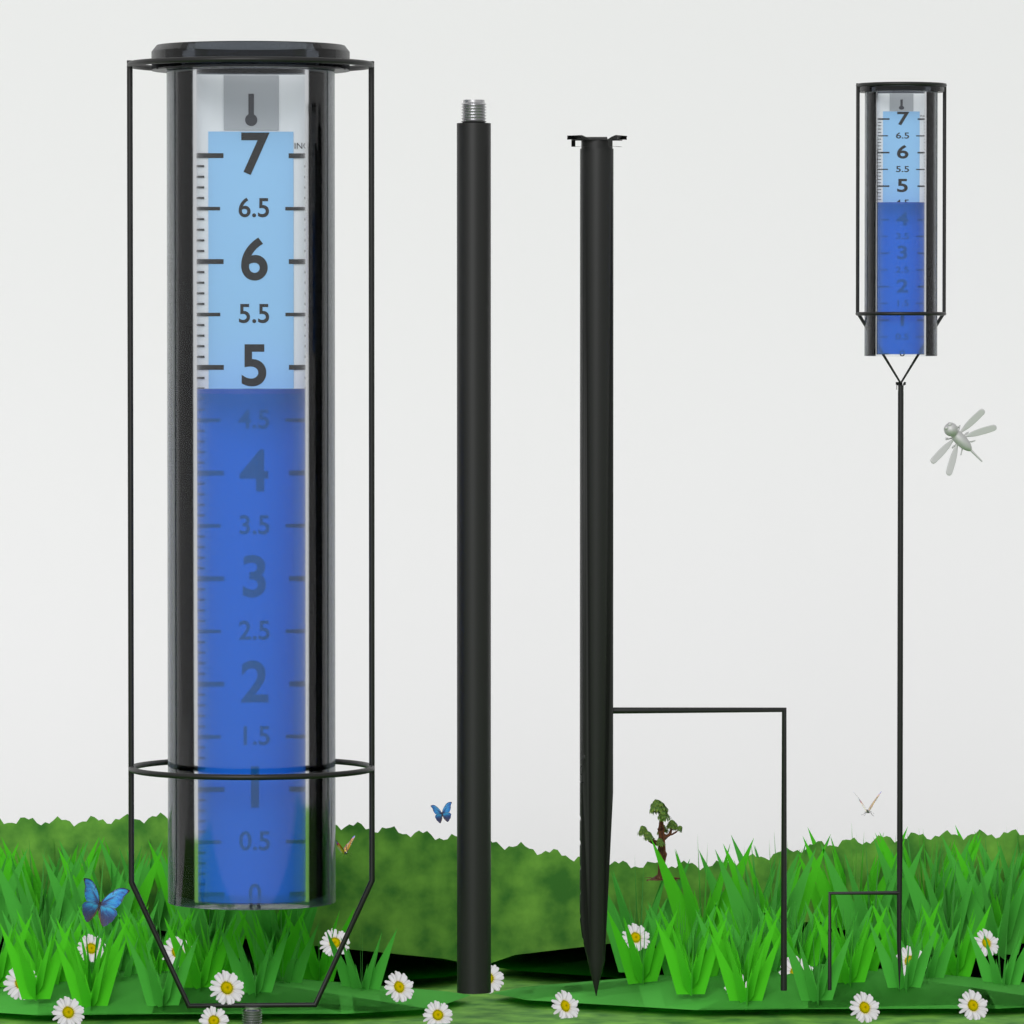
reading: 4.8 in
